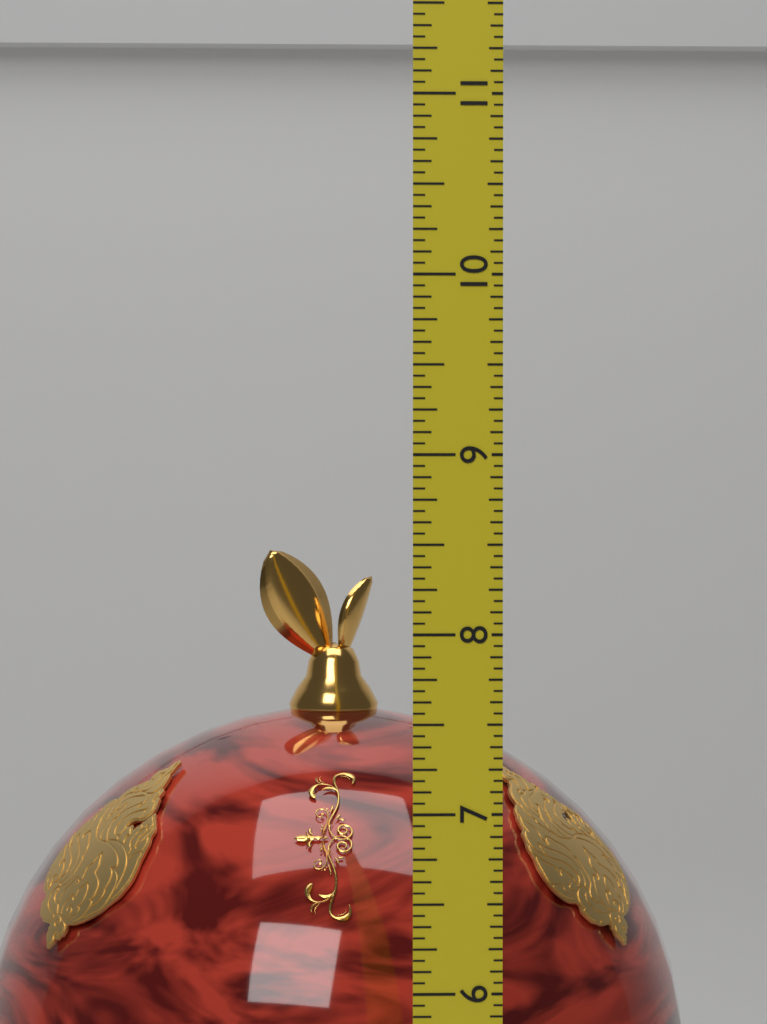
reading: 8.3750 (no unit)
